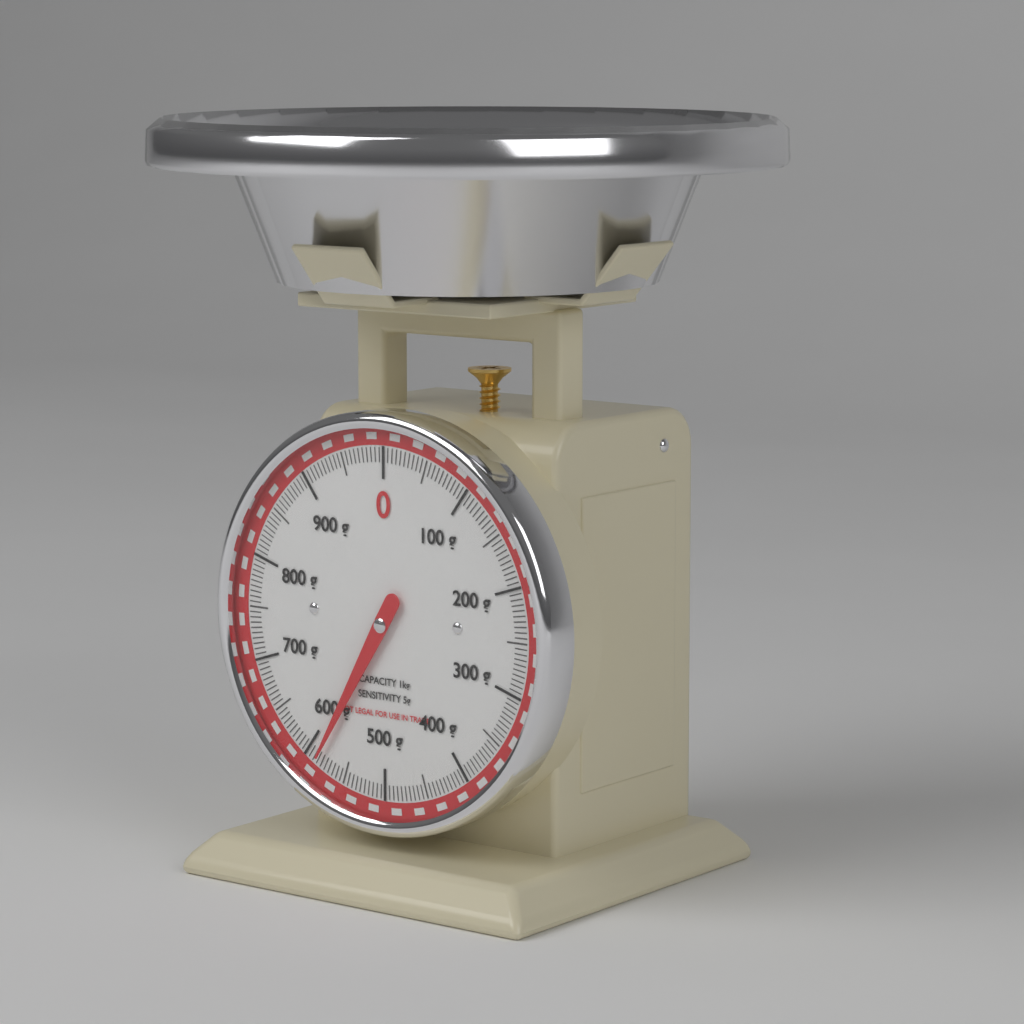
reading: 585 g
